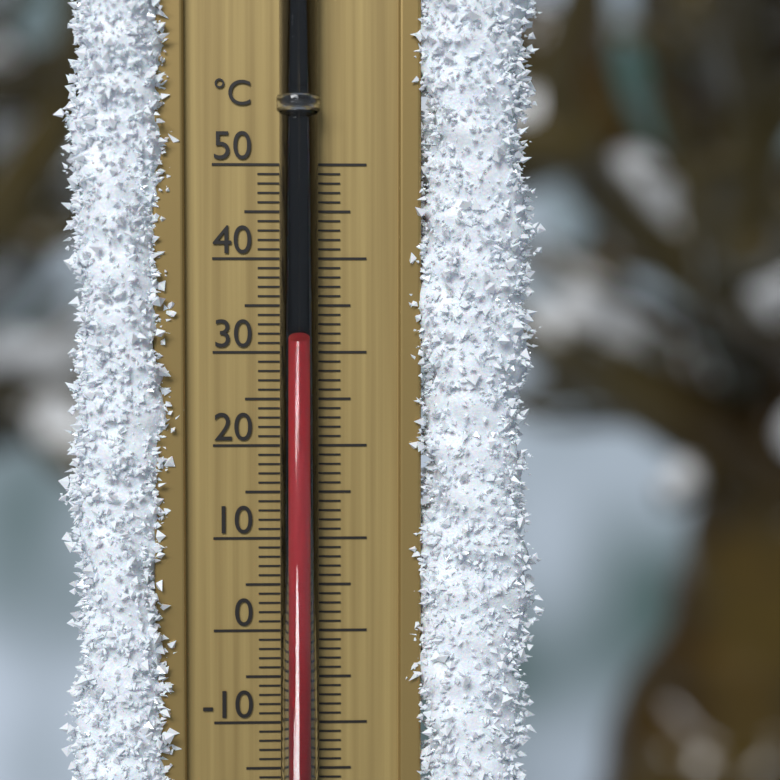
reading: 31 °C
